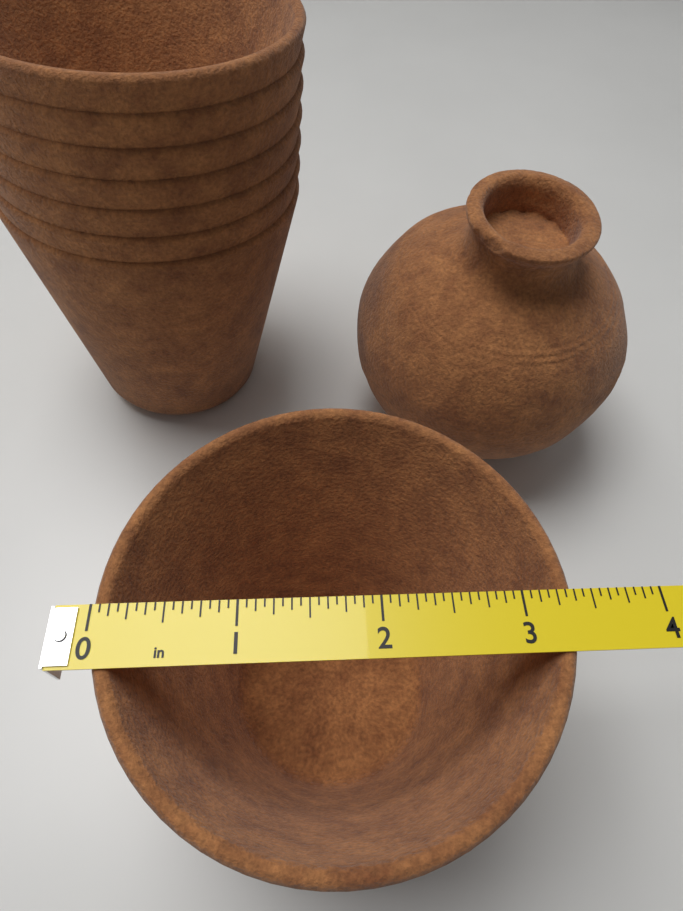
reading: 3.3750 in
